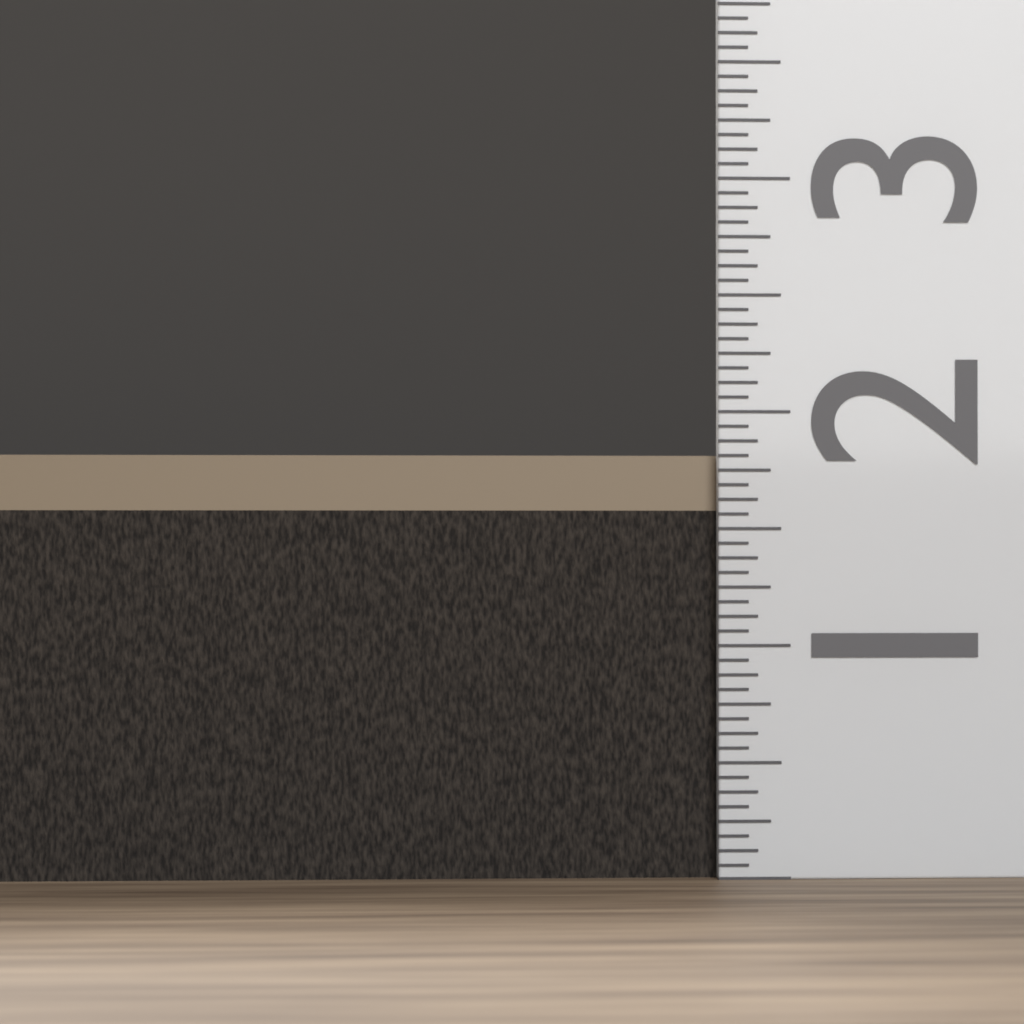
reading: 1.8125 (no unit)
